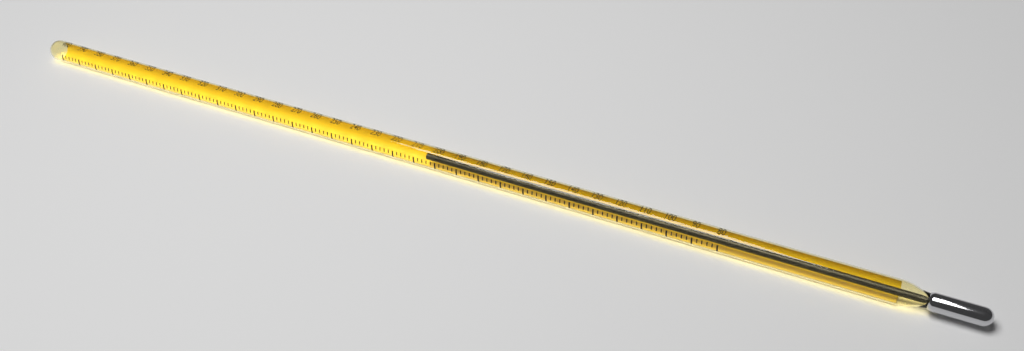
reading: 206 (no unit)
